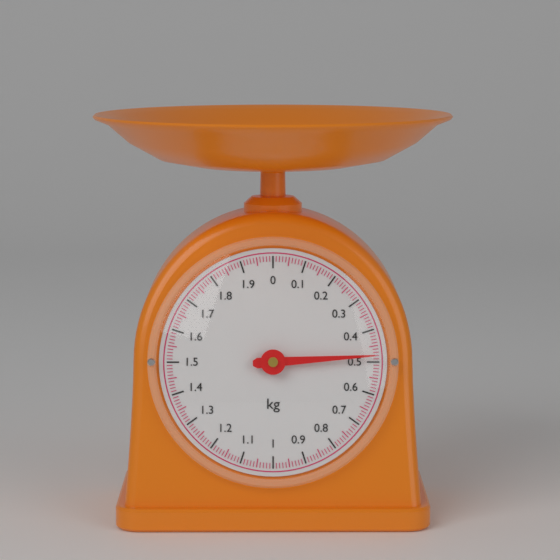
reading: 0.48 kg
